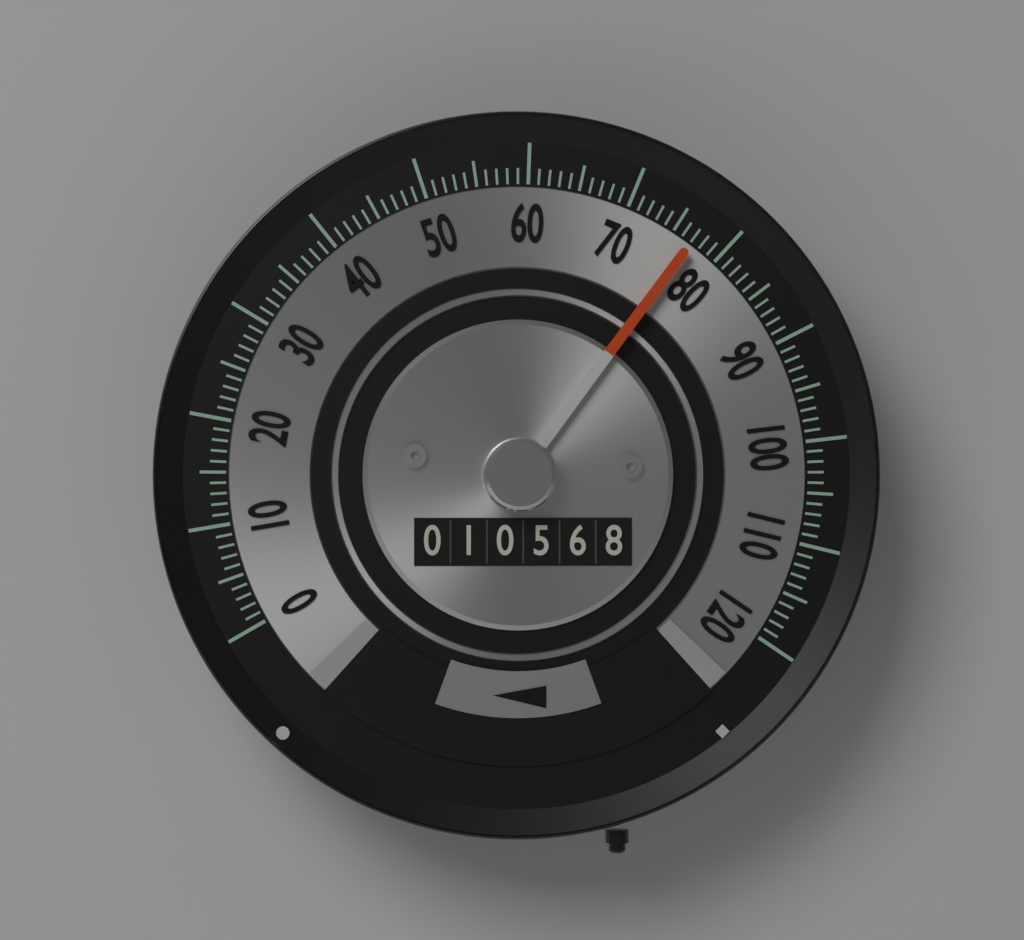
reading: 77 (no unit)
